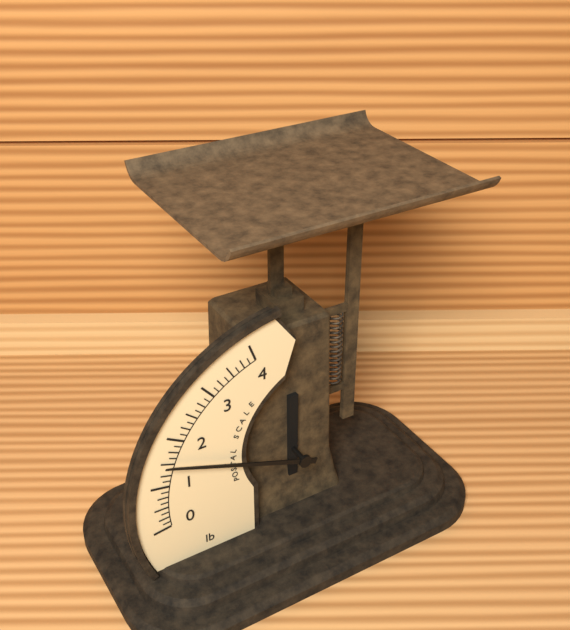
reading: 1.500 lb
